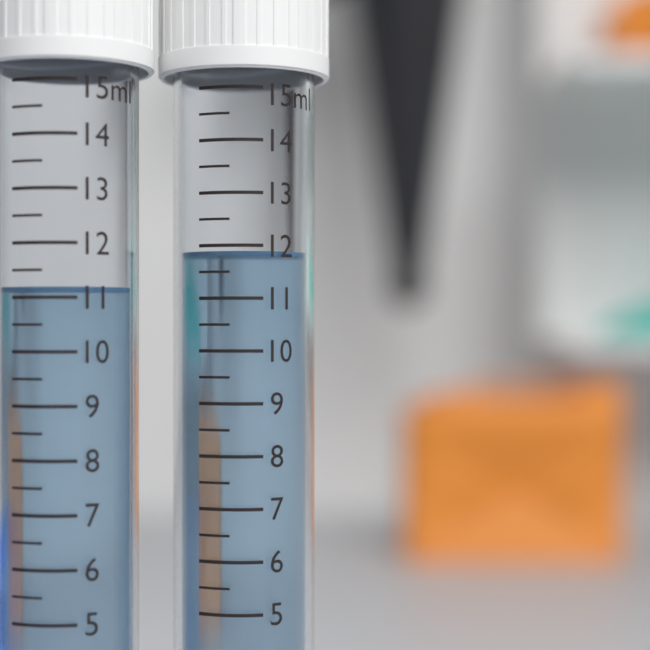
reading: 11.9 ml
